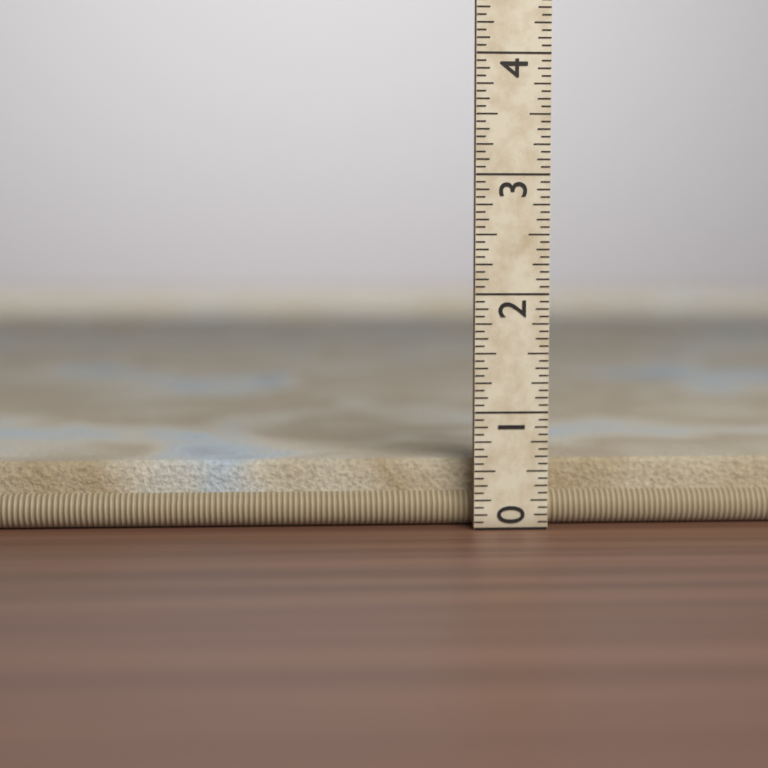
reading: 0.5625 (no unit)
